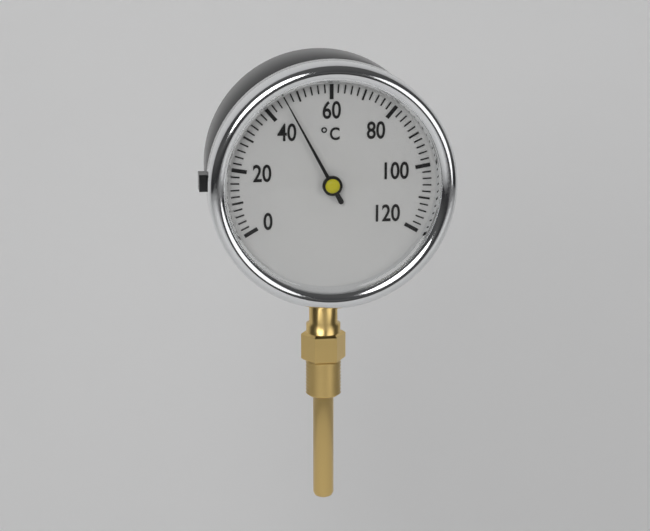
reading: 46 °C
